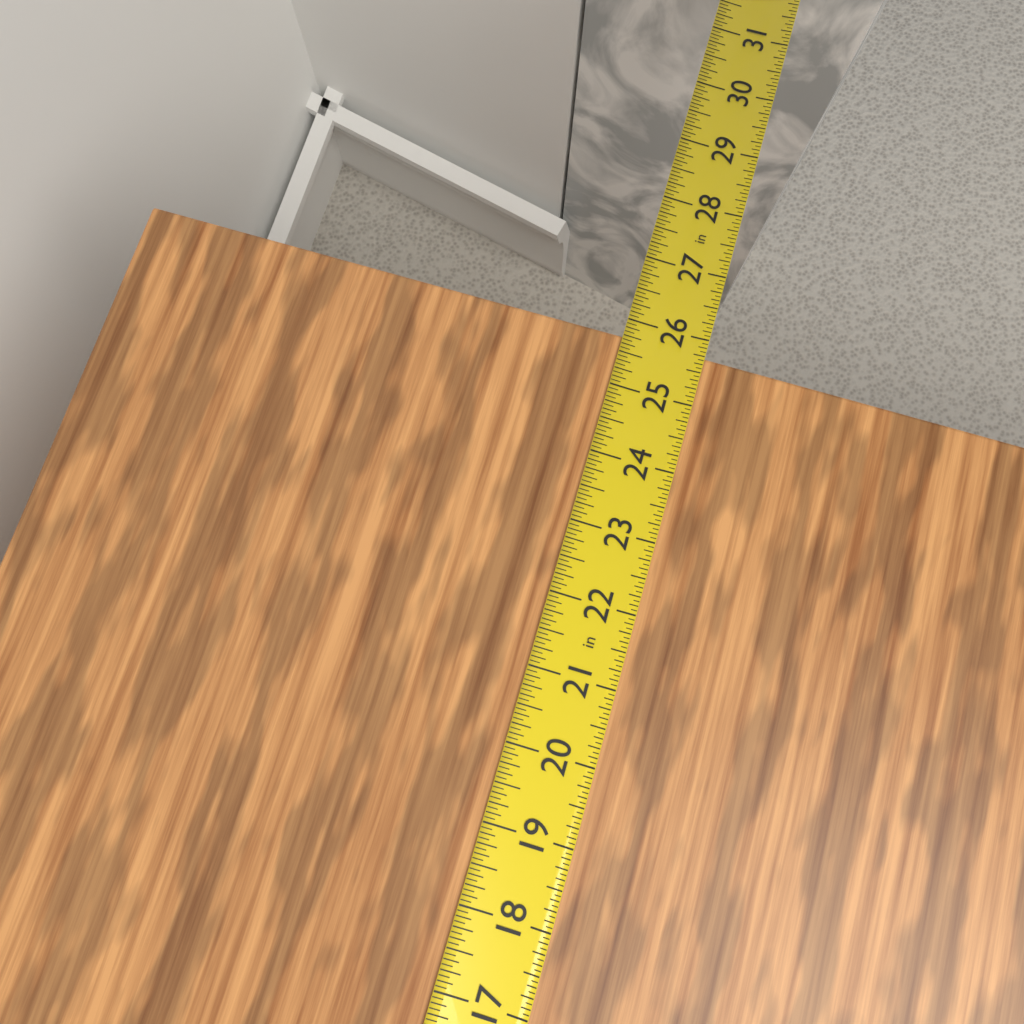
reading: 25.7500 in
